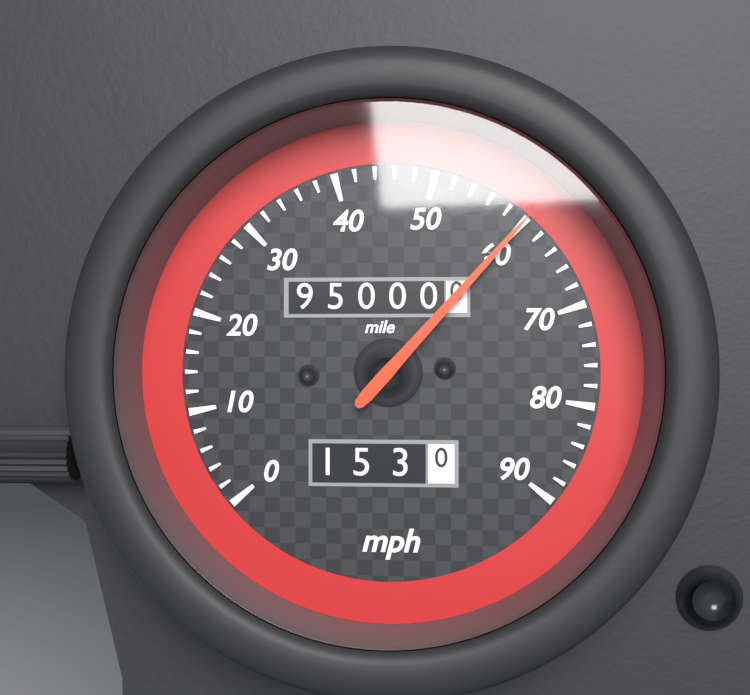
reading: 60 mph
